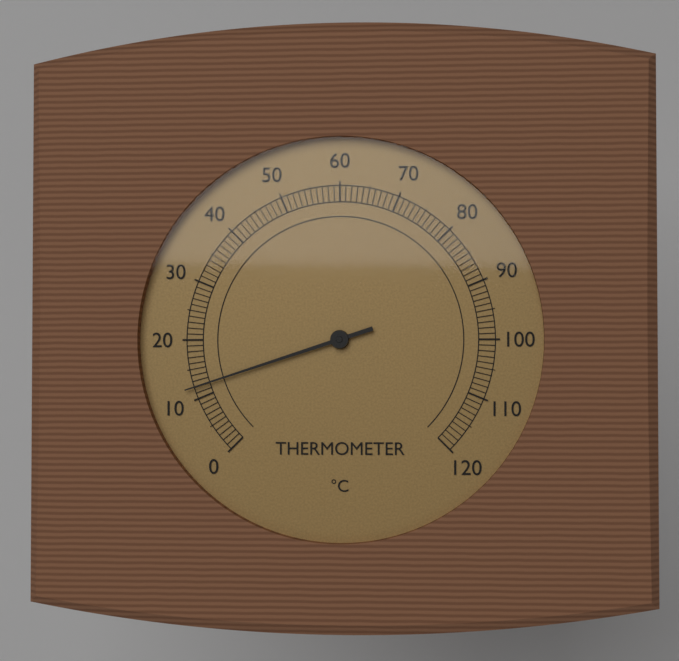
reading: 12 °C
